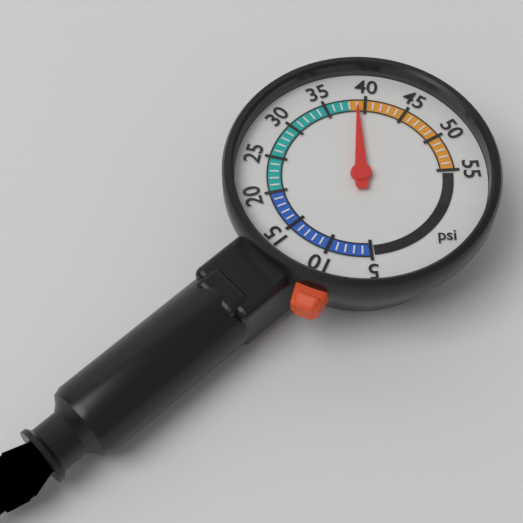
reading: 39 psi
